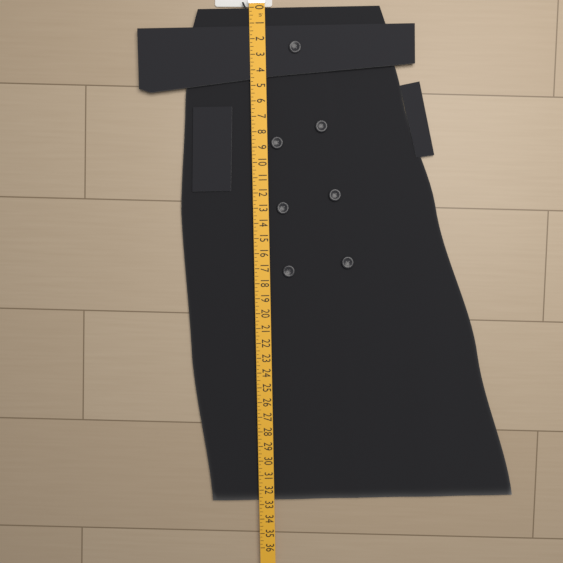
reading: 32.75 in
